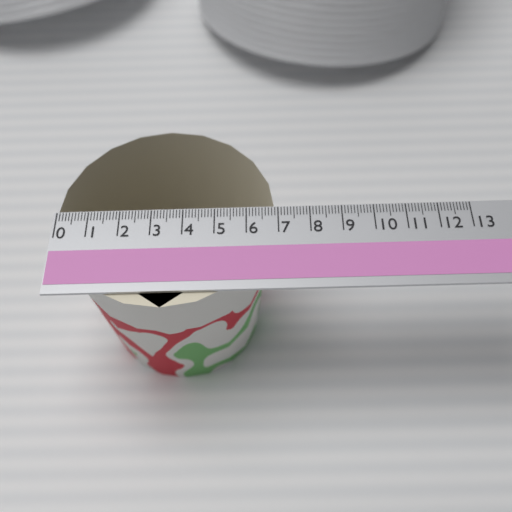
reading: 6.9 (no unit)
